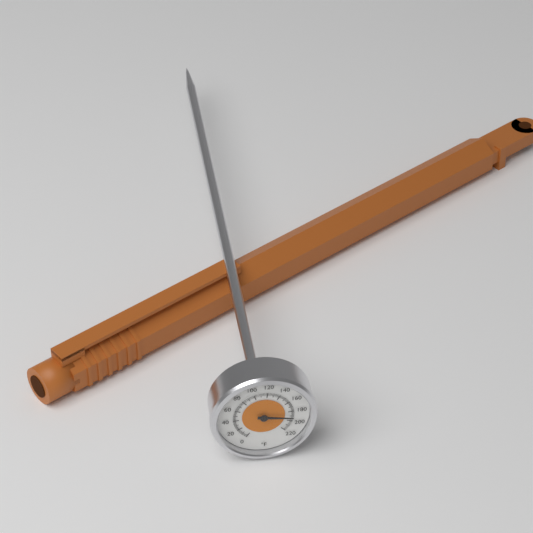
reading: 192 °F
